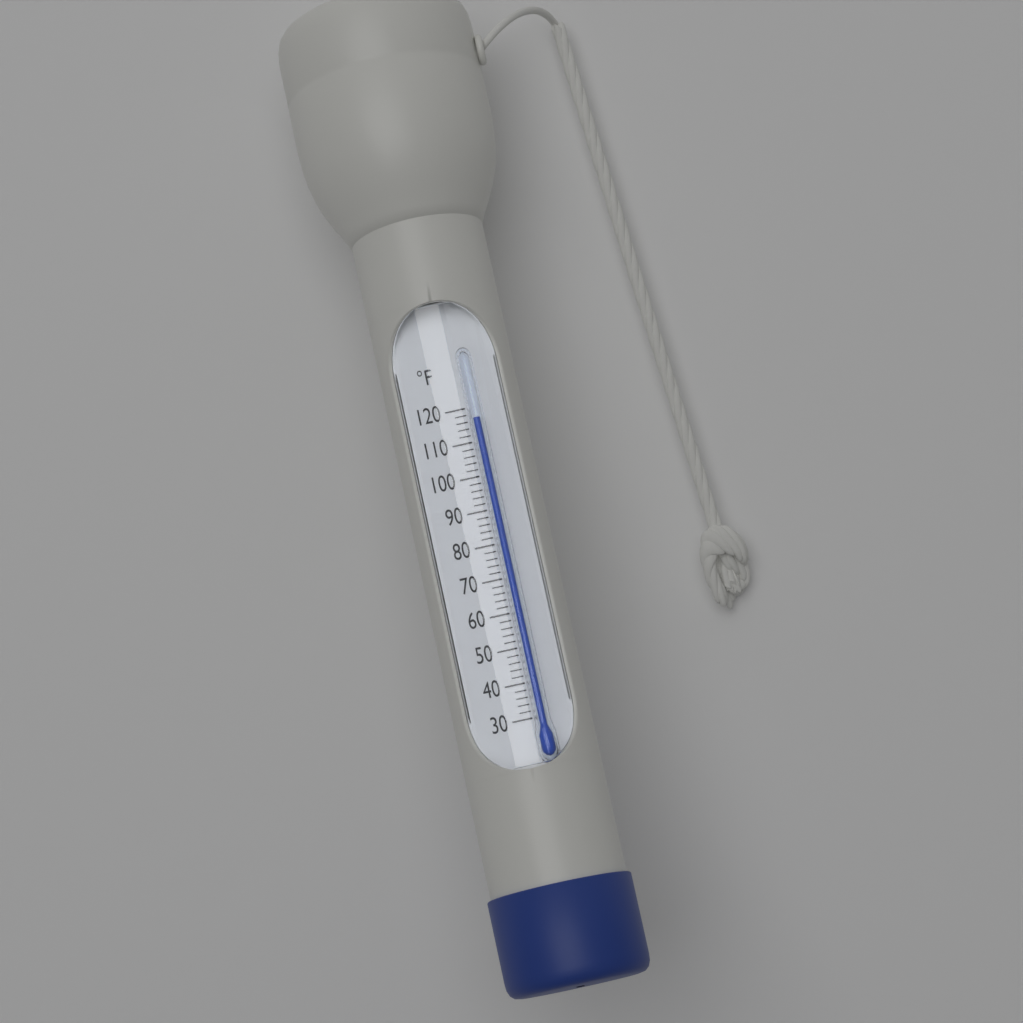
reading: 116 °F
